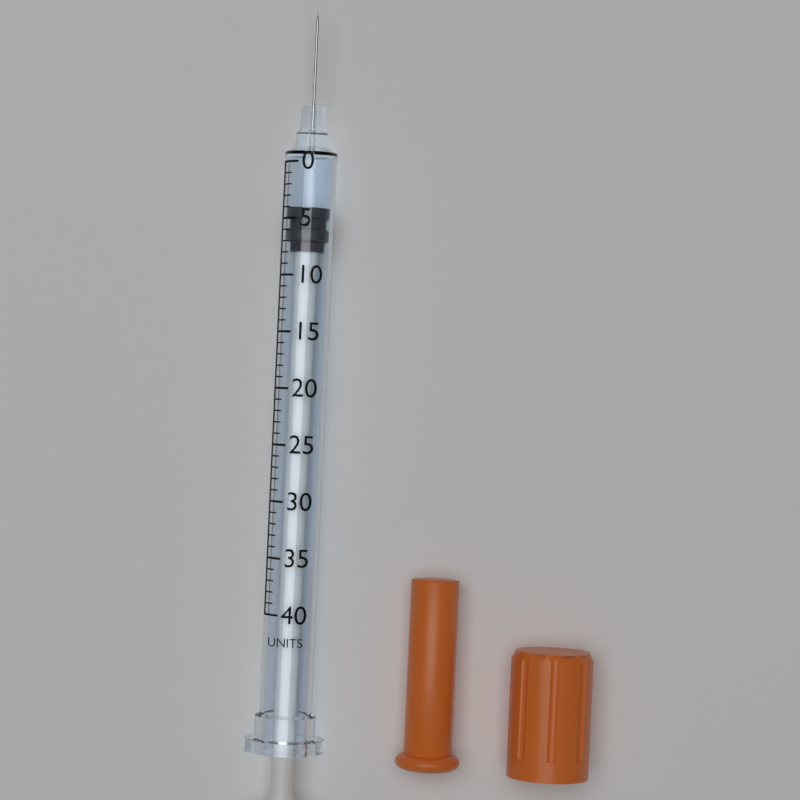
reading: 4 units
